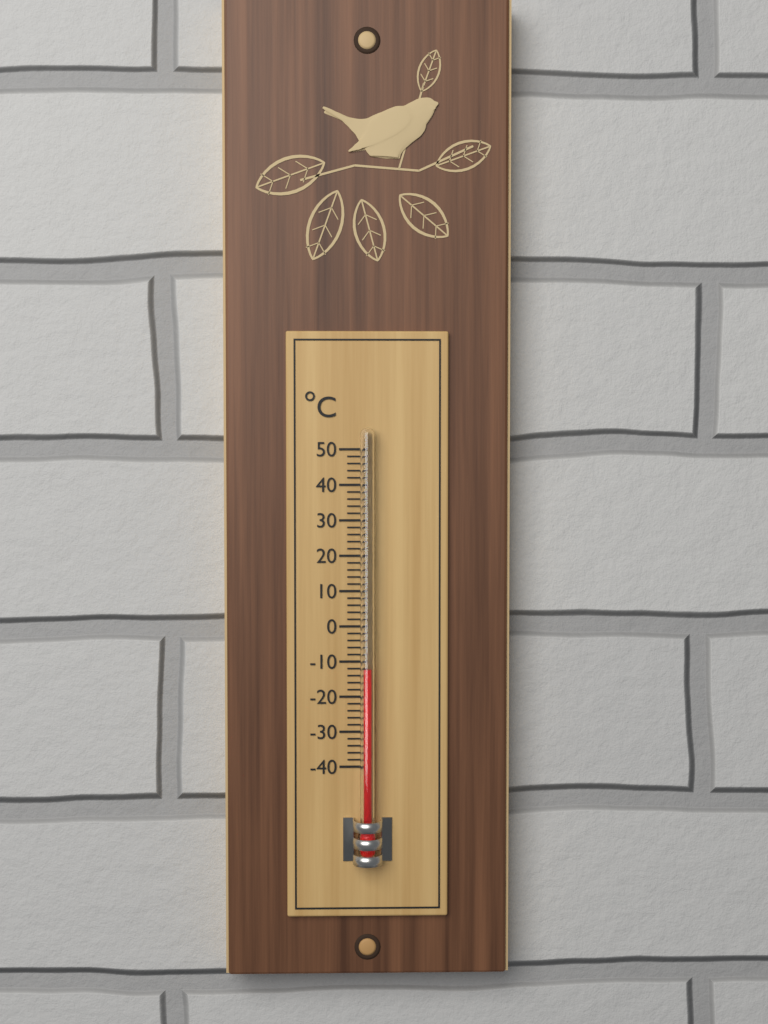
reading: -12 °C
